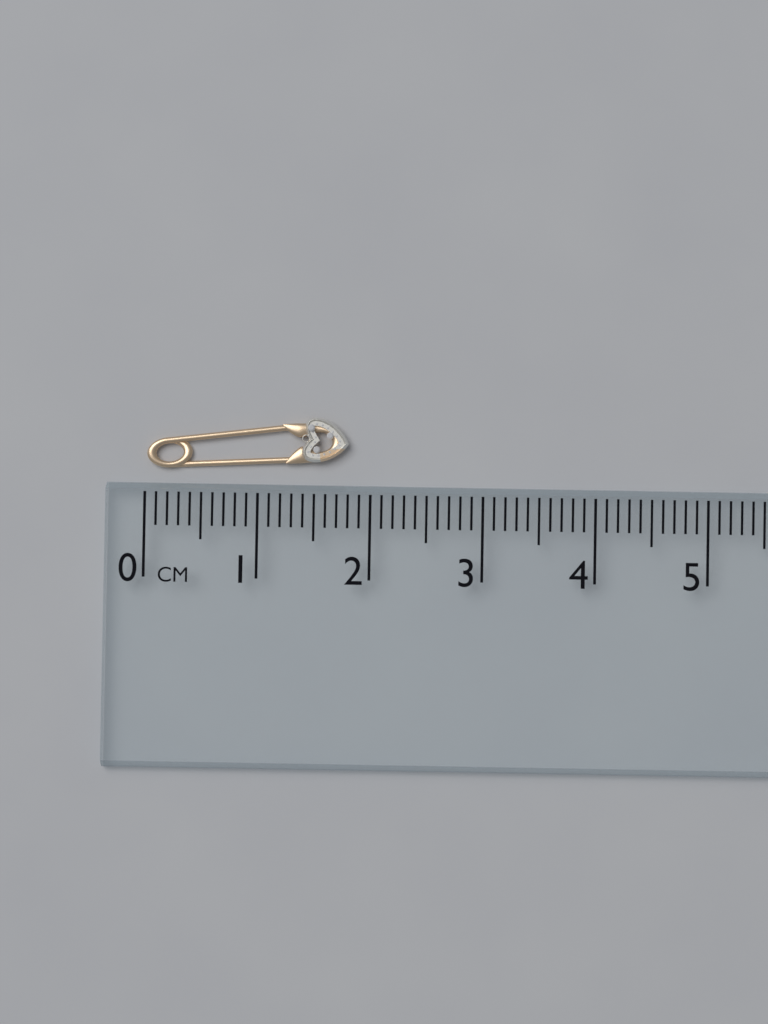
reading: 1.8 cm
